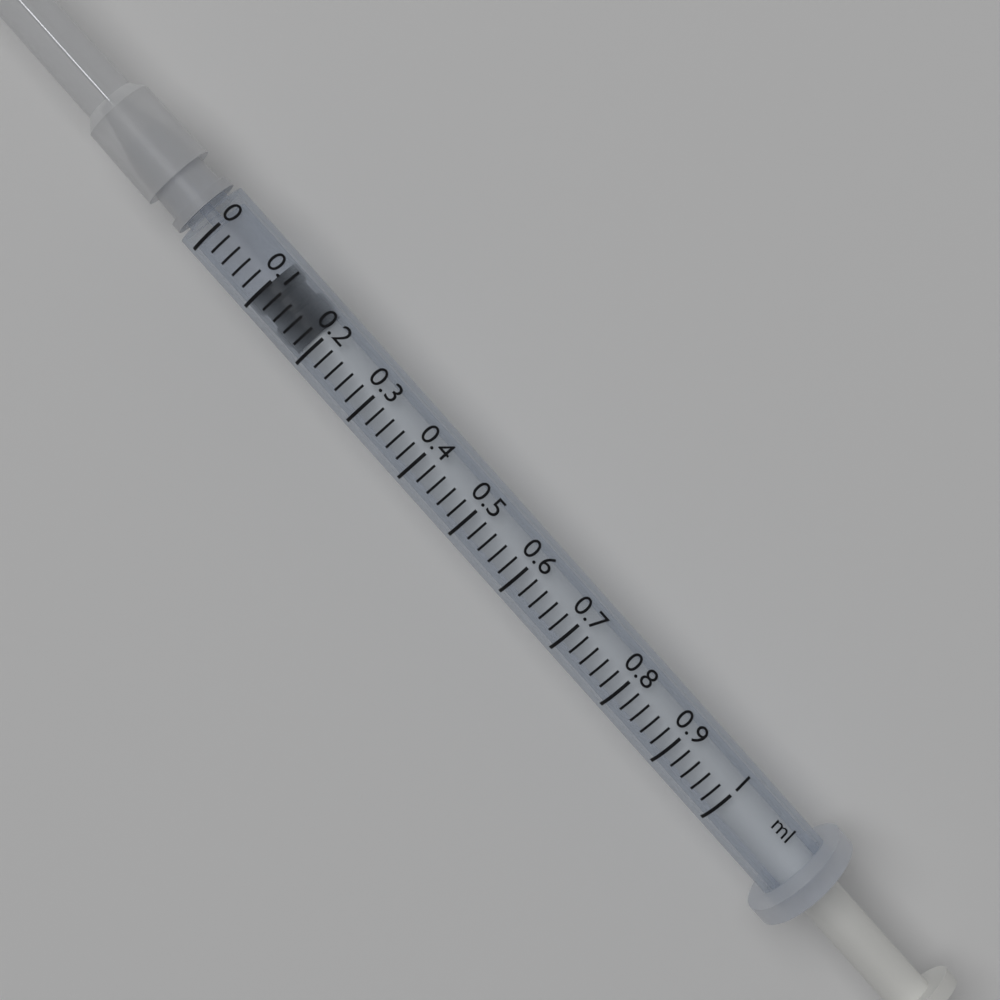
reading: 0.10 ml
